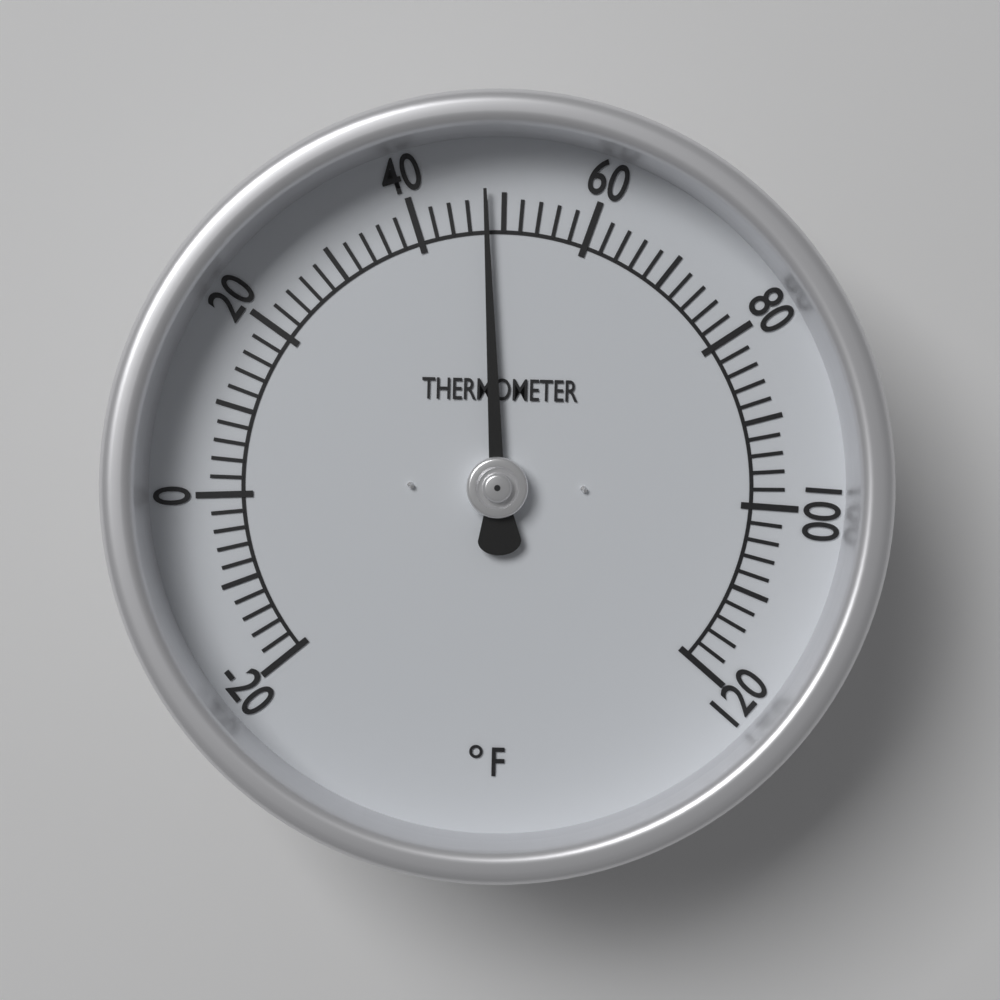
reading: 48 °F
